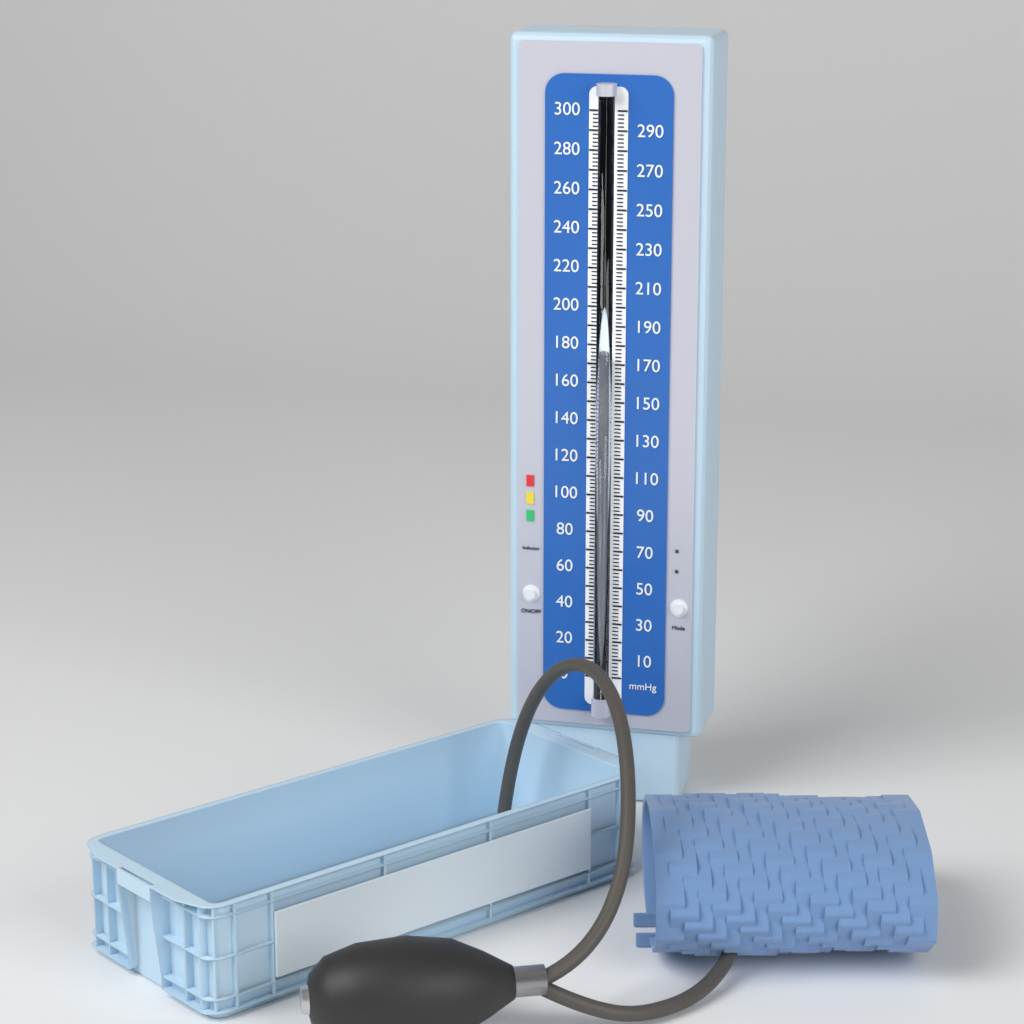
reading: 176 mmHg
